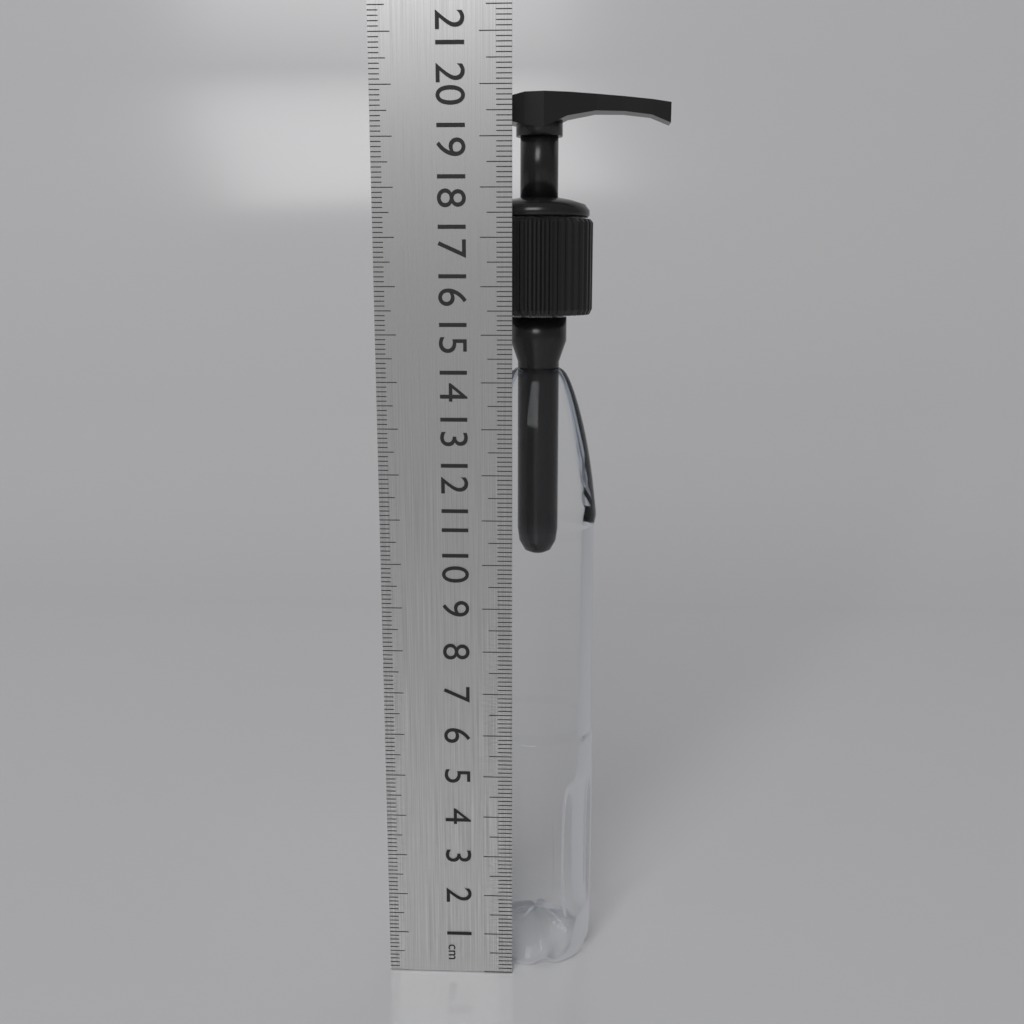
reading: 20.0 cm
